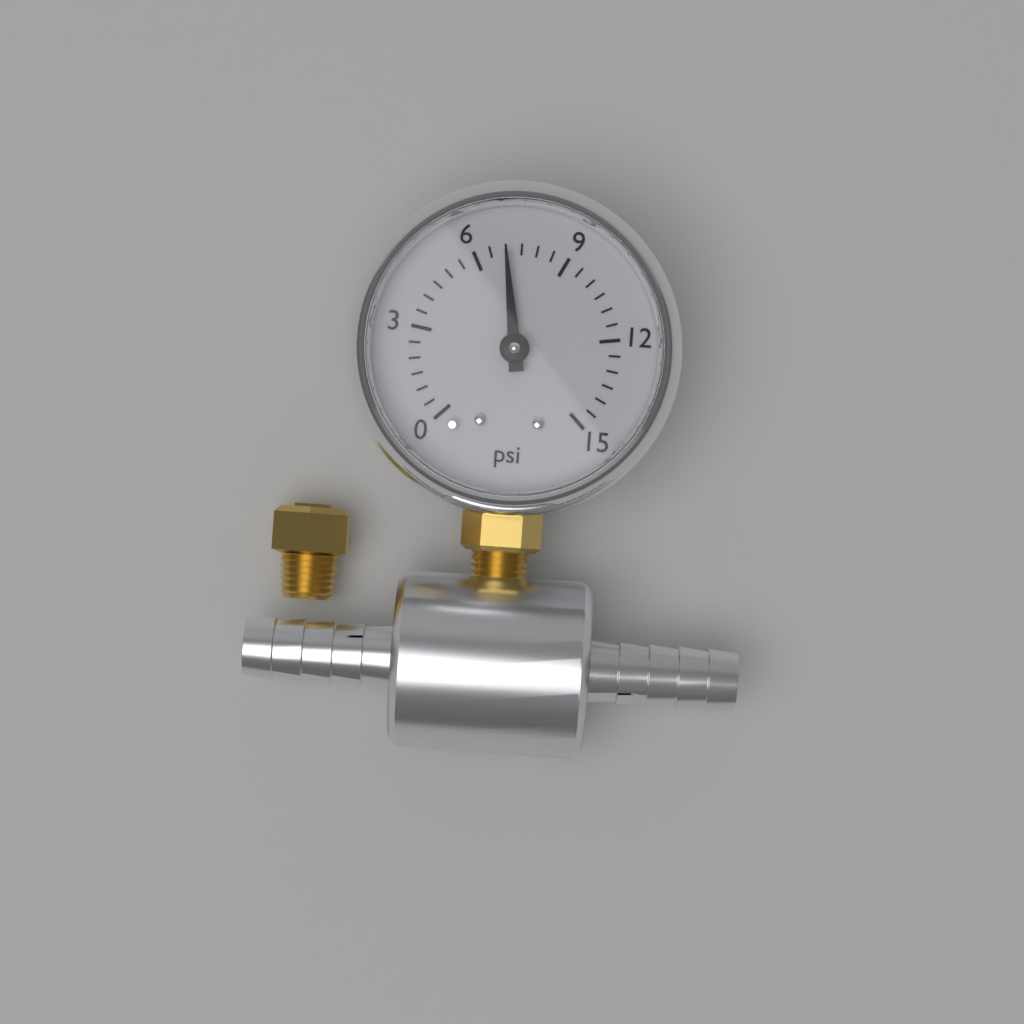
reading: 7.0 psi
